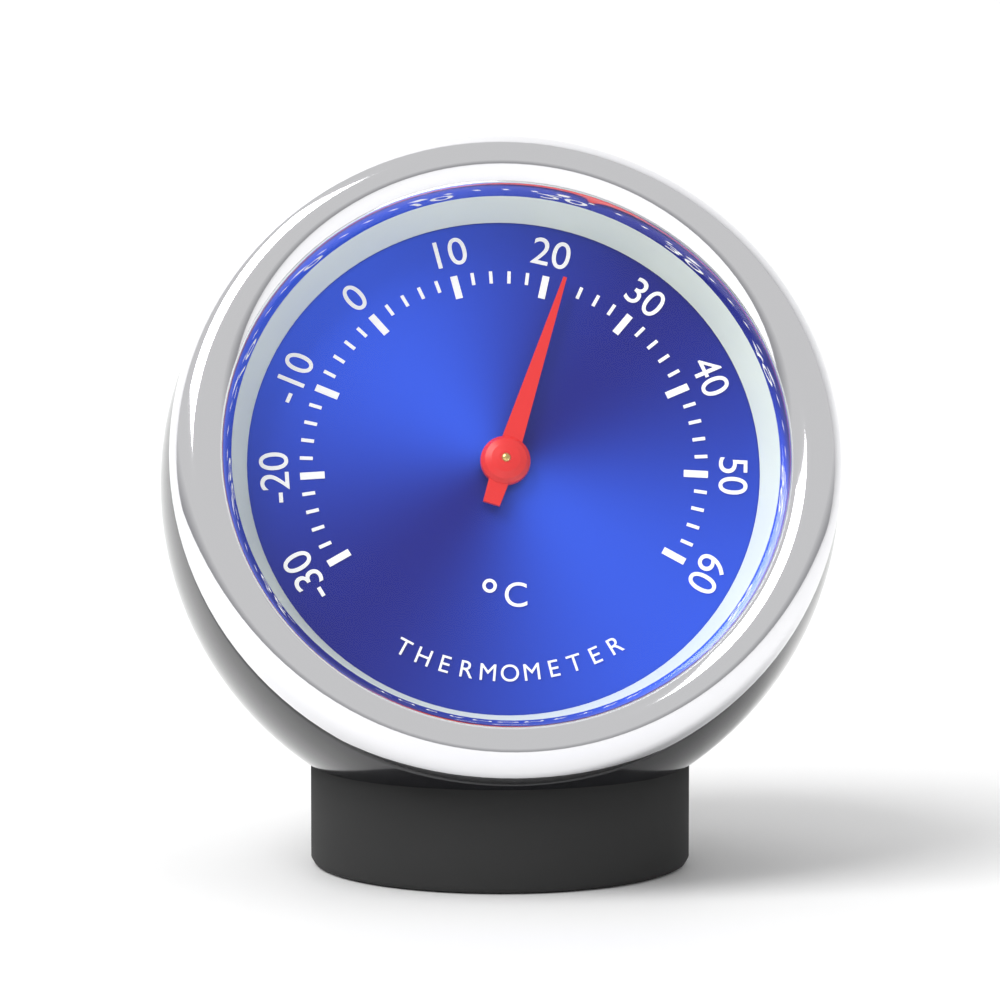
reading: 22 °C
